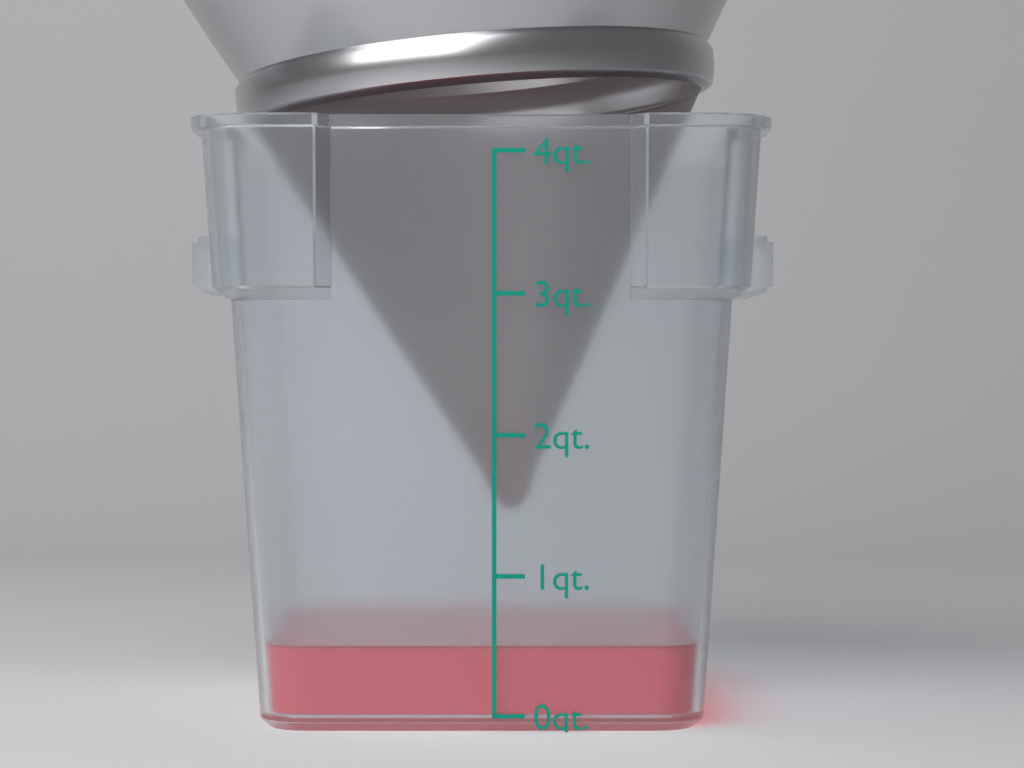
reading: 0.5 qt
